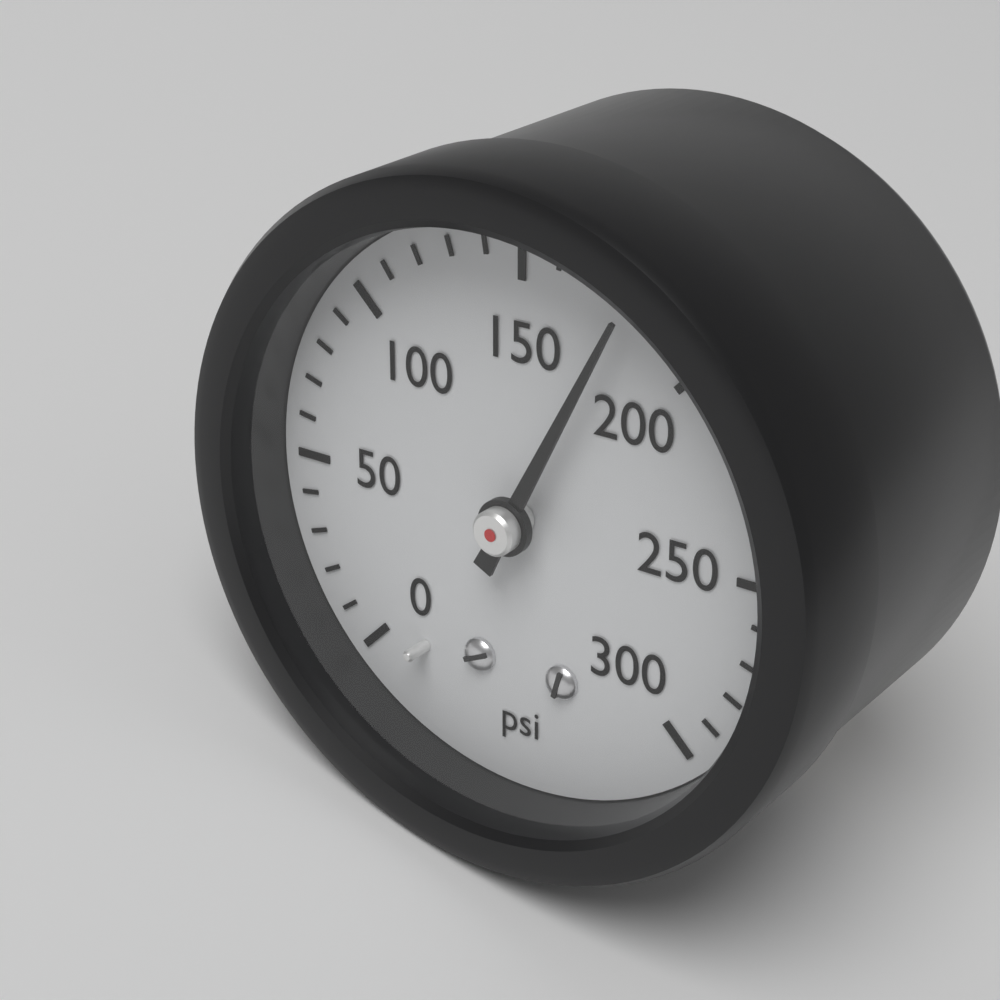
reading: 180 psi
